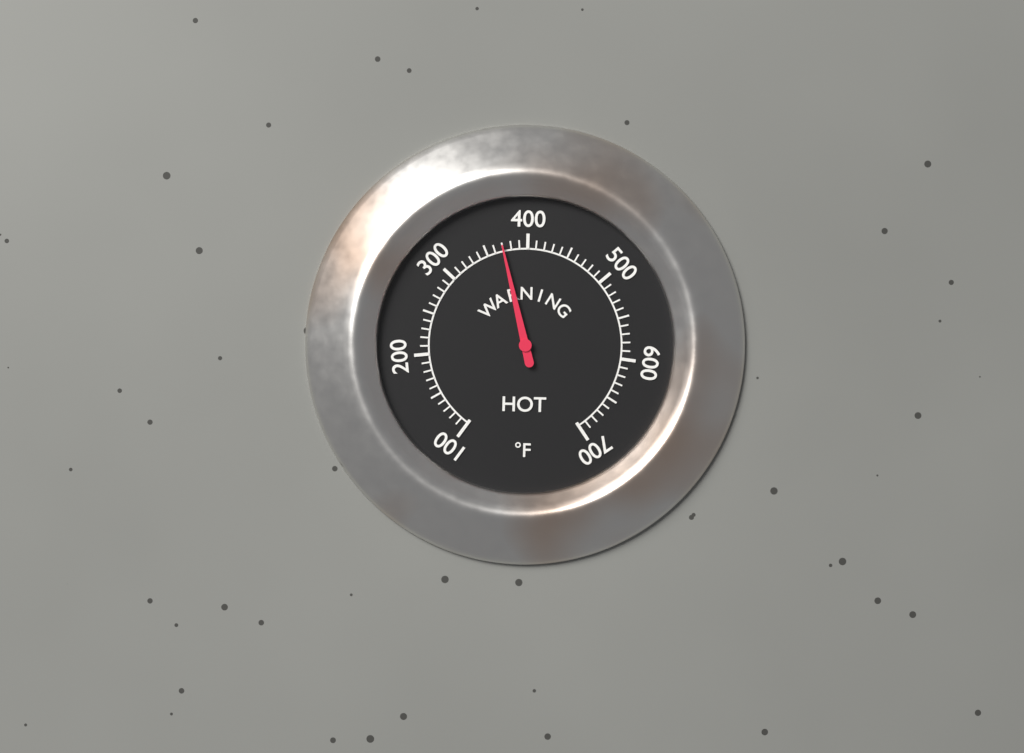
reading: 370 °F
